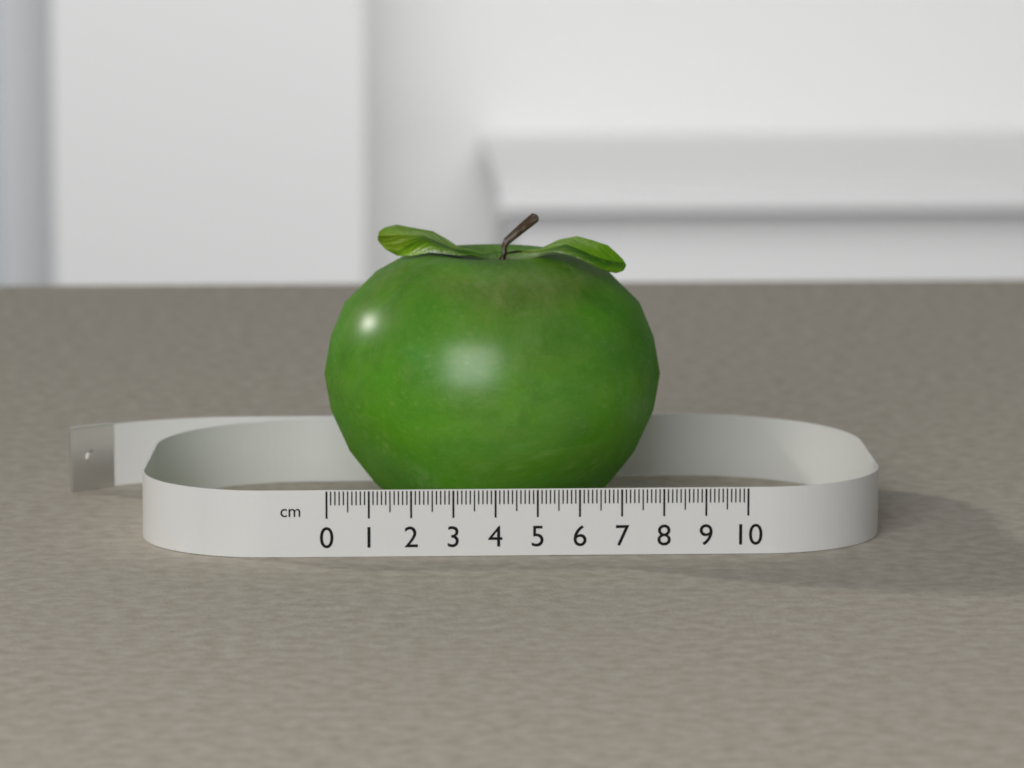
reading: 8.2 cm
